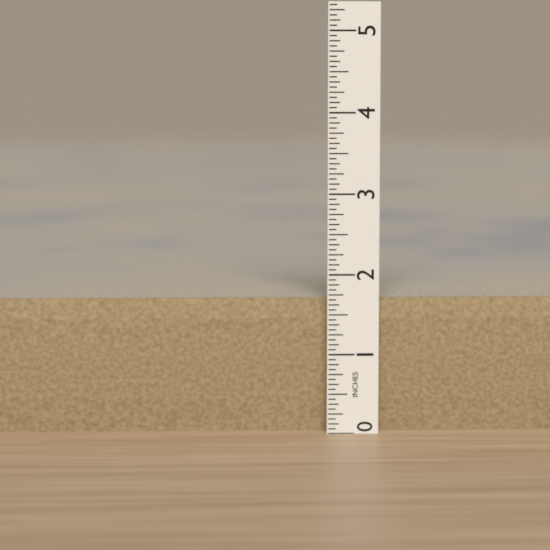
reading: 1.6875 in
